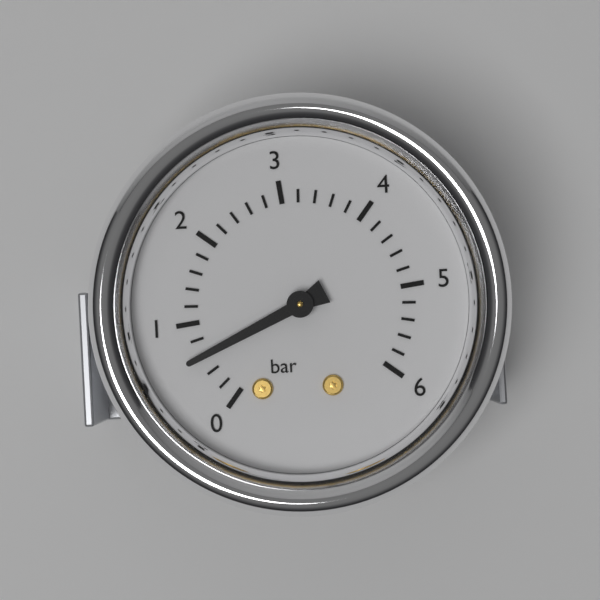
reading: 0.6 bar
